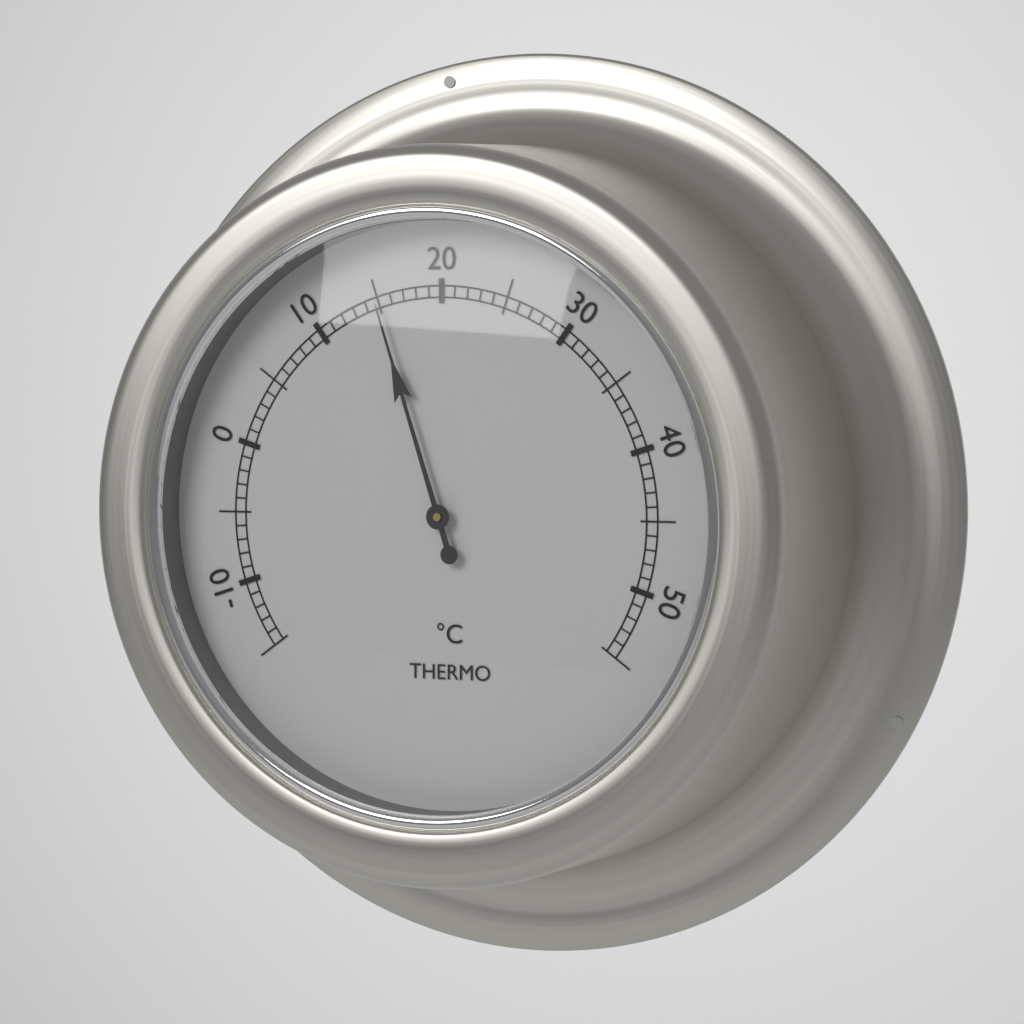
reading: 15 °C
